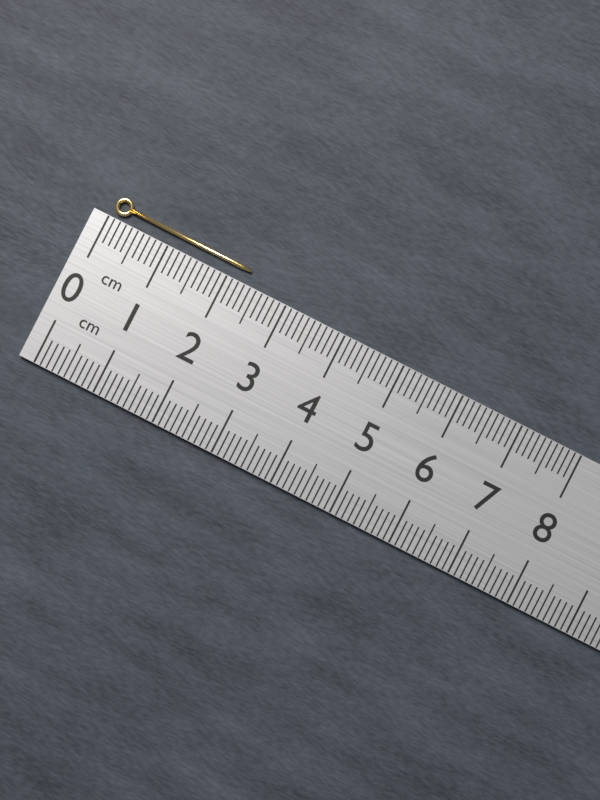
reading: 2.3 cm
